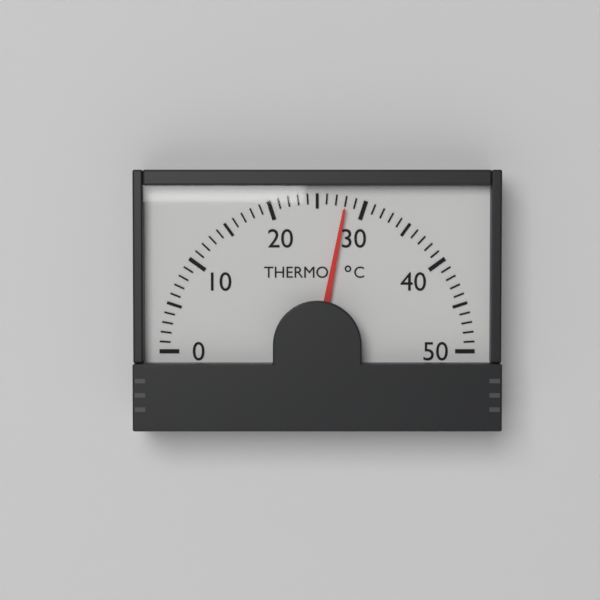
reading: 28 °C
